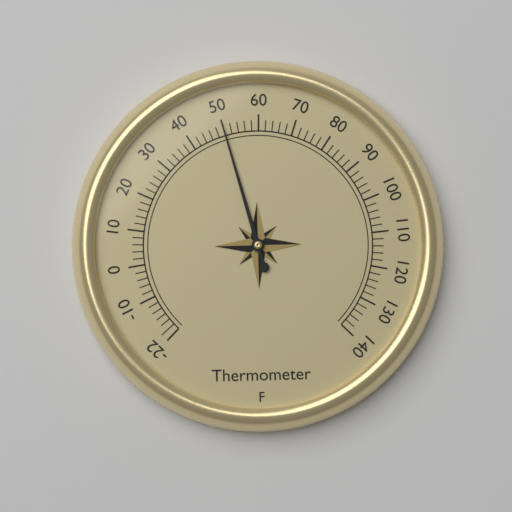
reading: 50 °F
